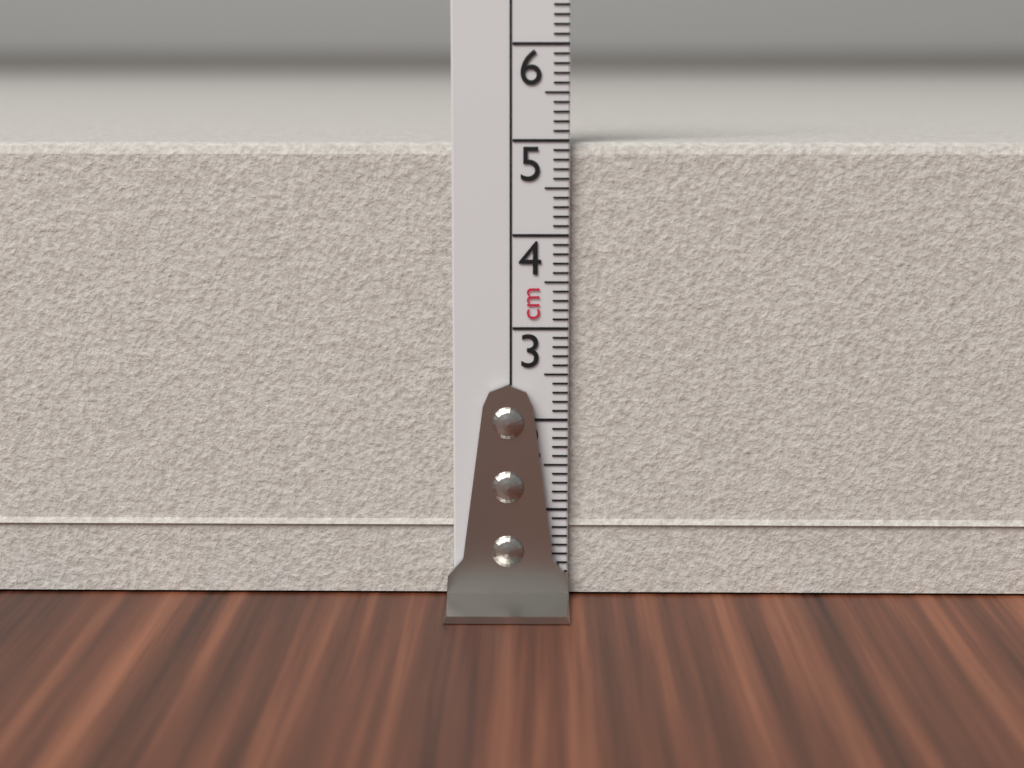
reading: 5.0 cm
